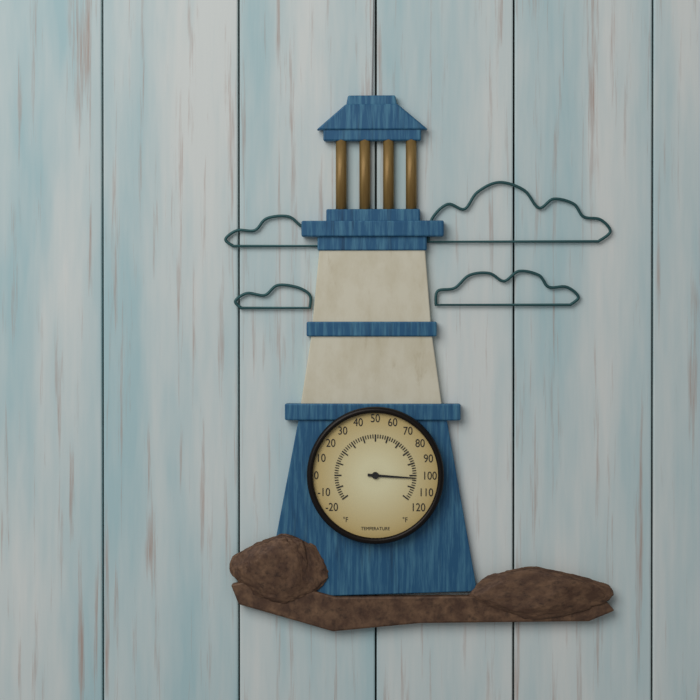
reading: 102 °F
